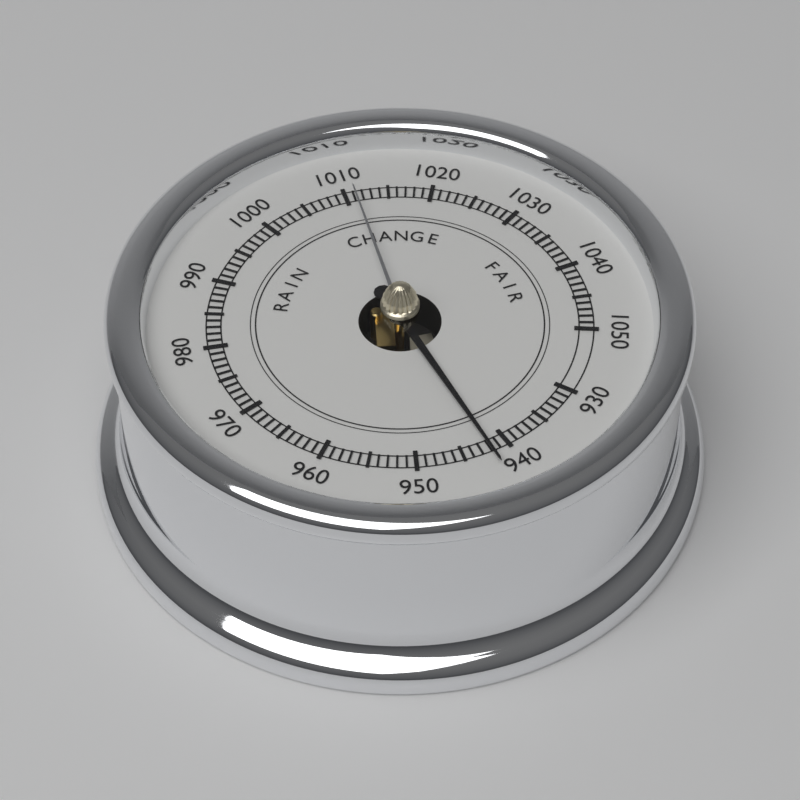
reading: 942 (no unit)
